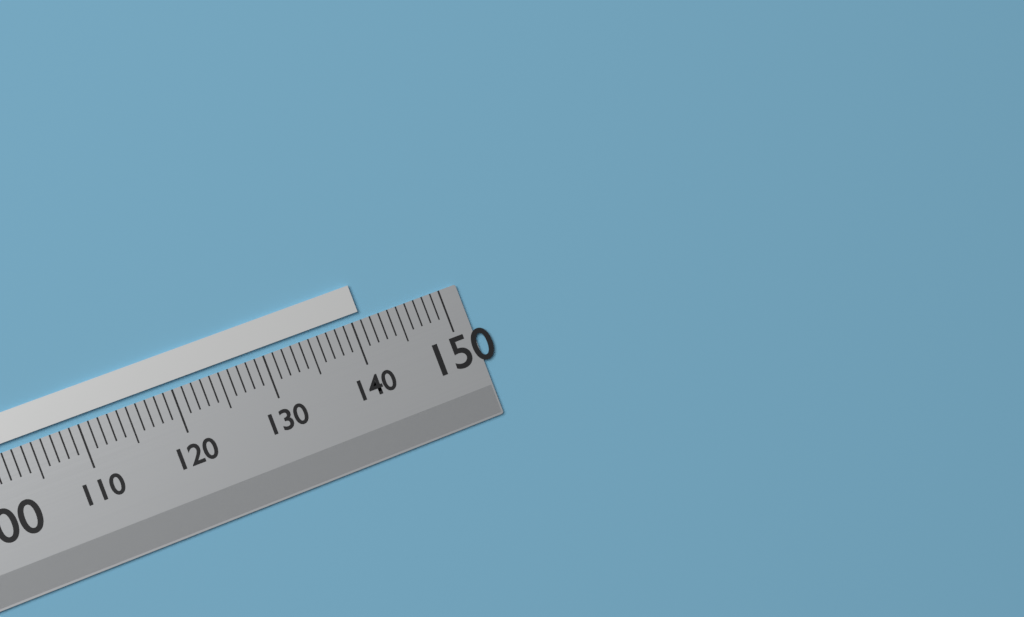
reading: 141 (no unit)
